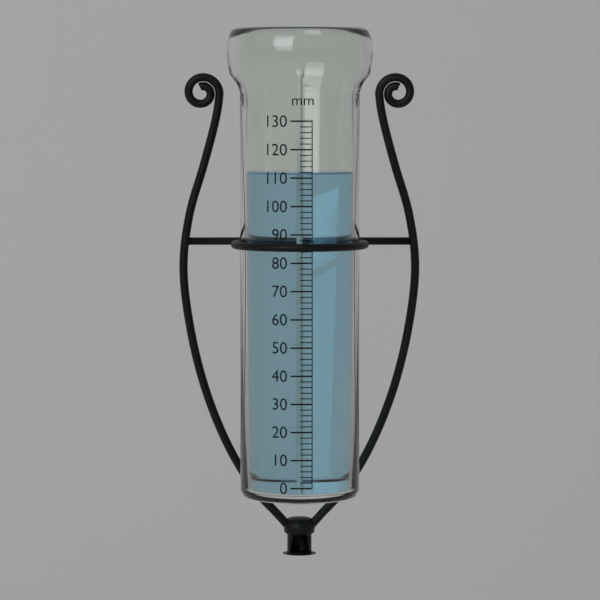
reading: 112 mm
